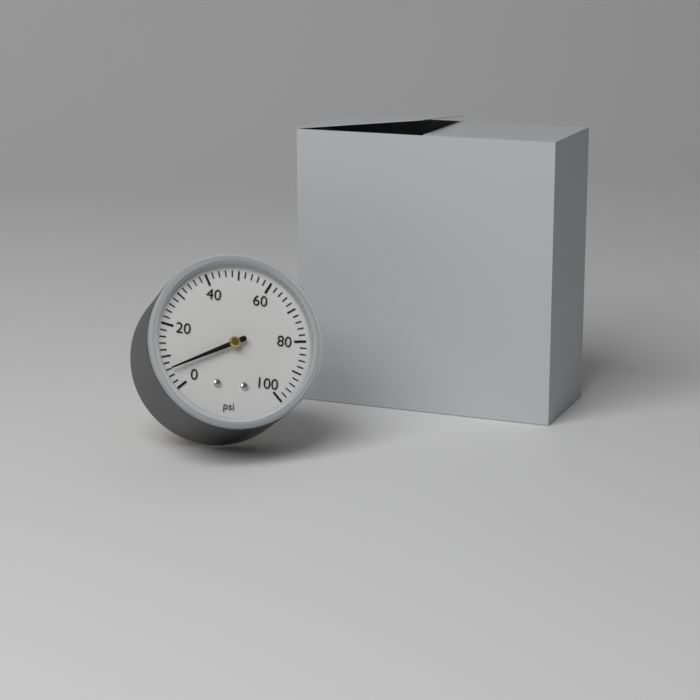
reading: 6 psi
